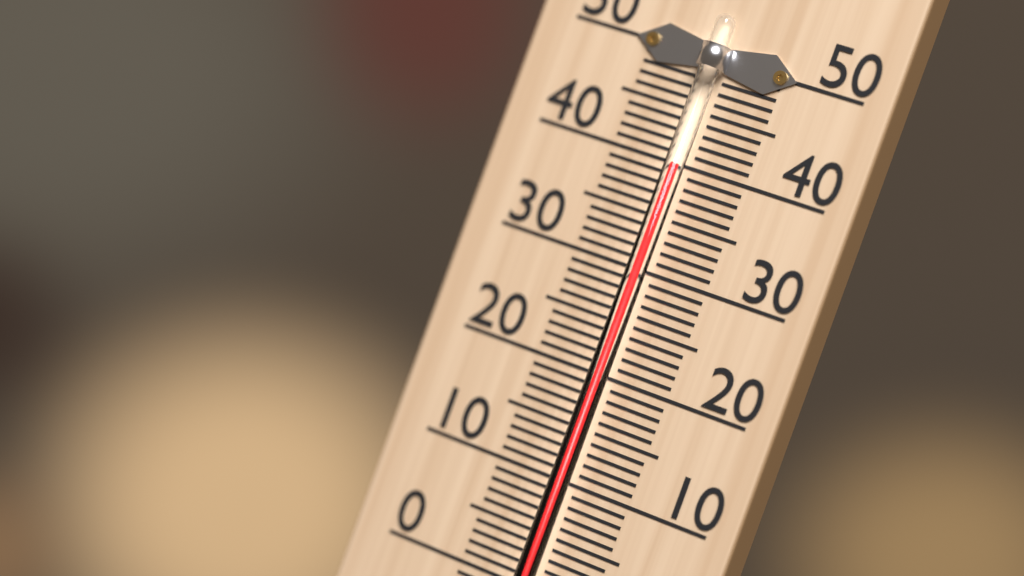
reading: 40 °C
